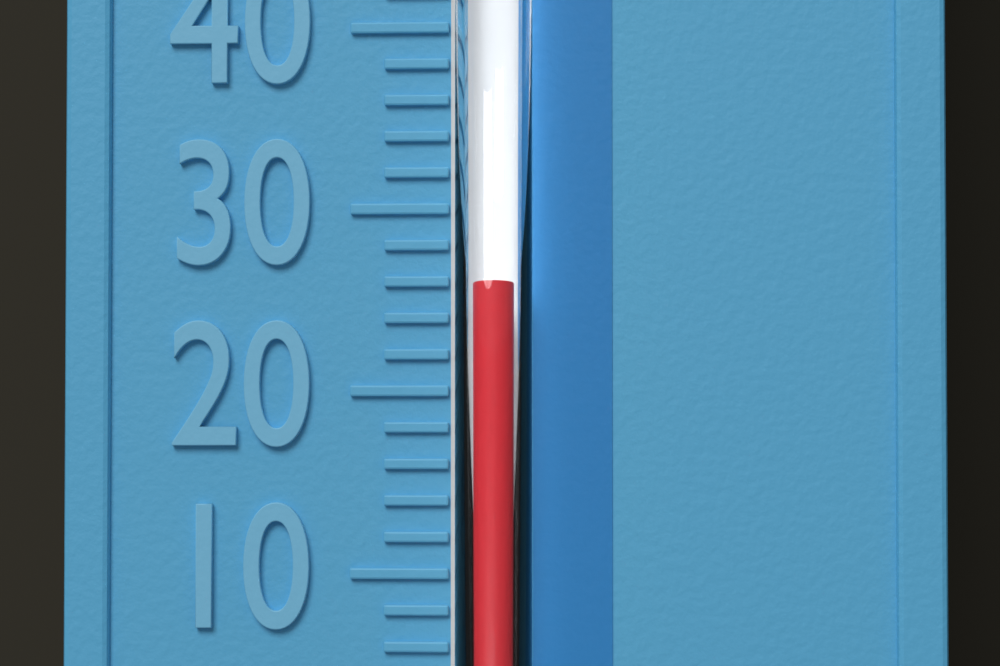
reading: 26 °F
